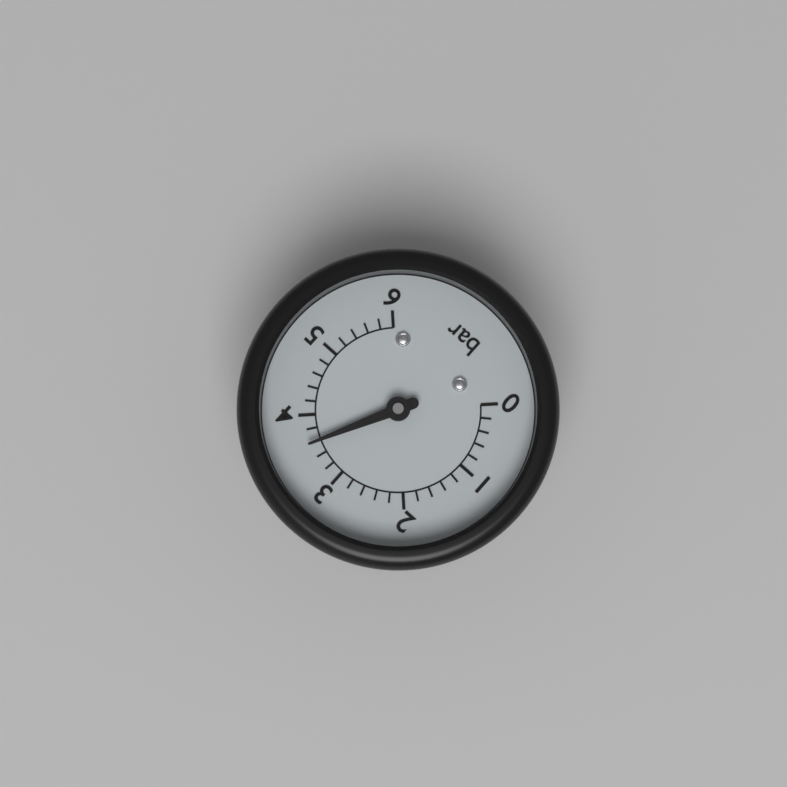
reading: 3.6 bar
